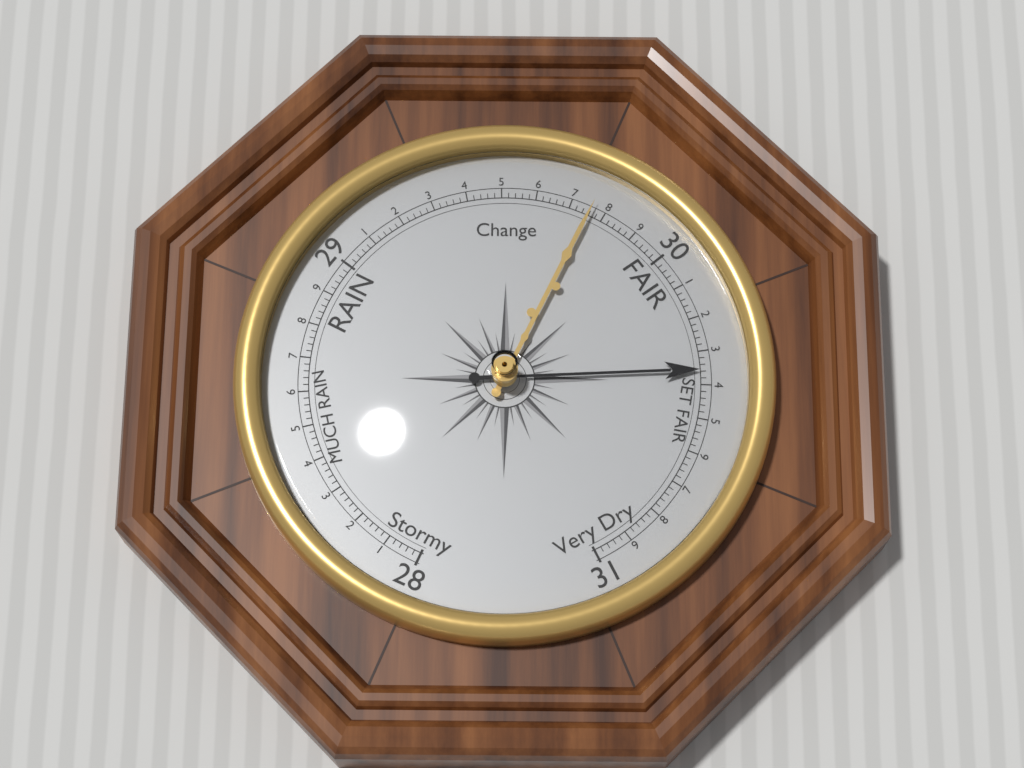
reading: 30.36 (no unit)
